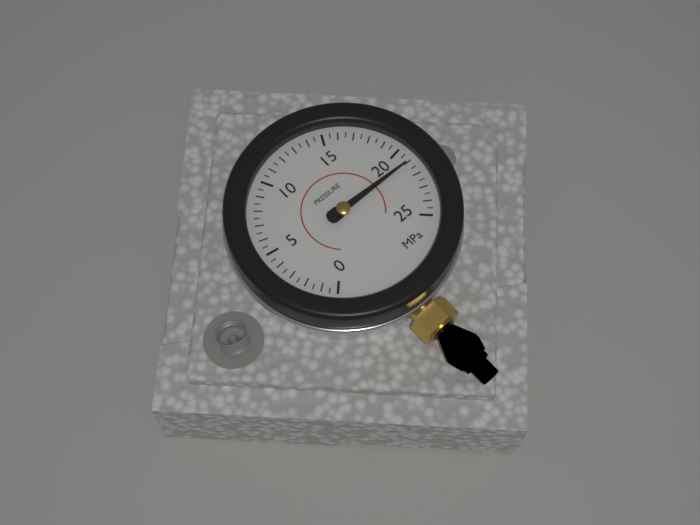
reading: 21.0 MPa
